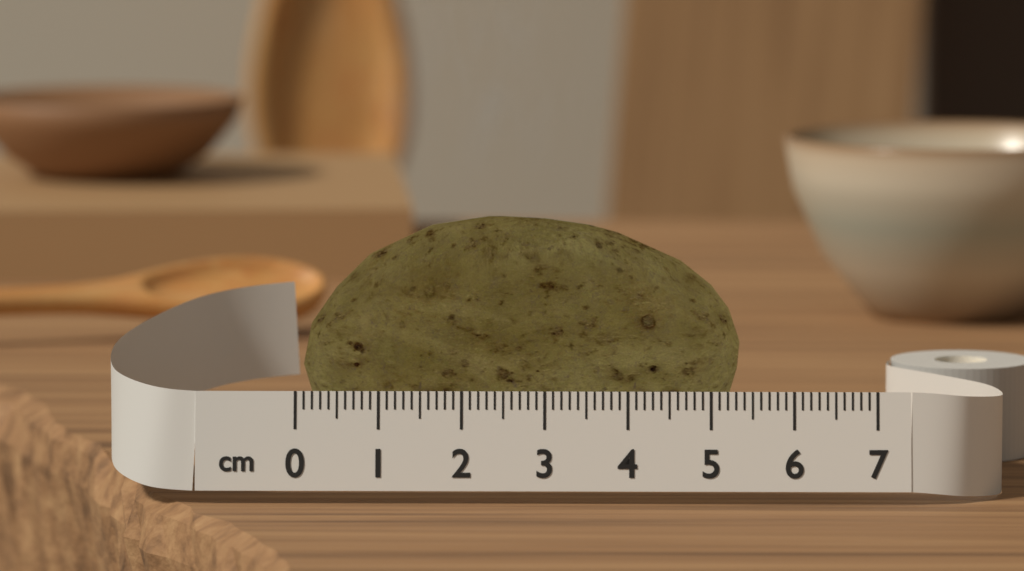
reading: 5.4 cm
